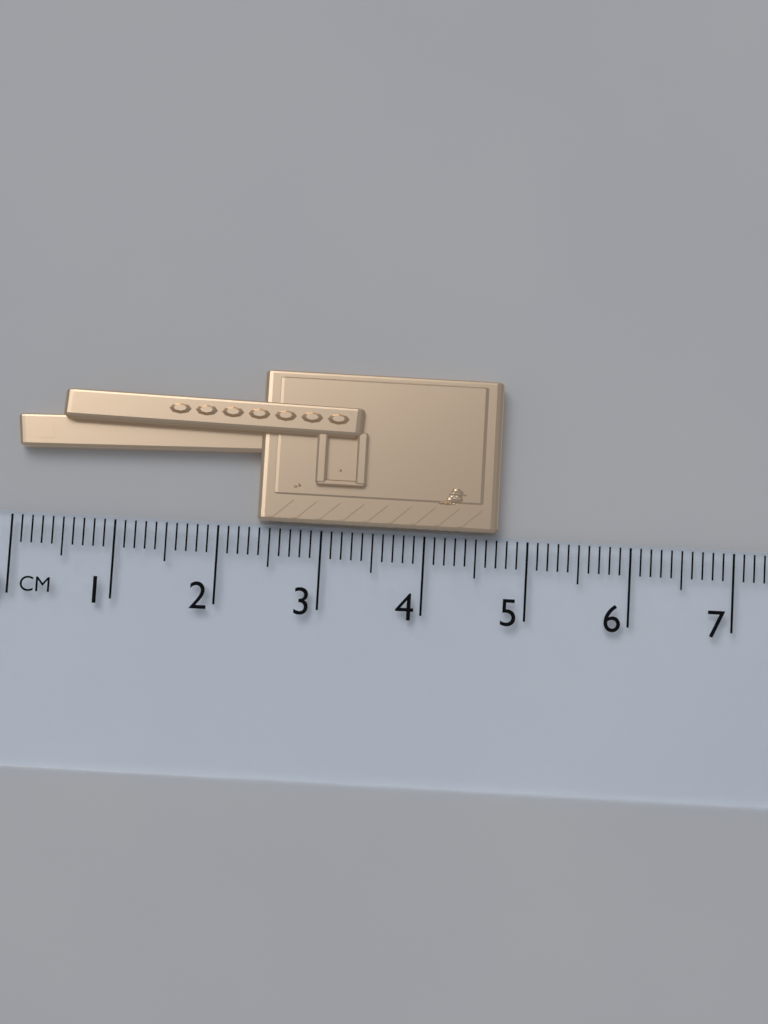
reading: 4.7 cm
